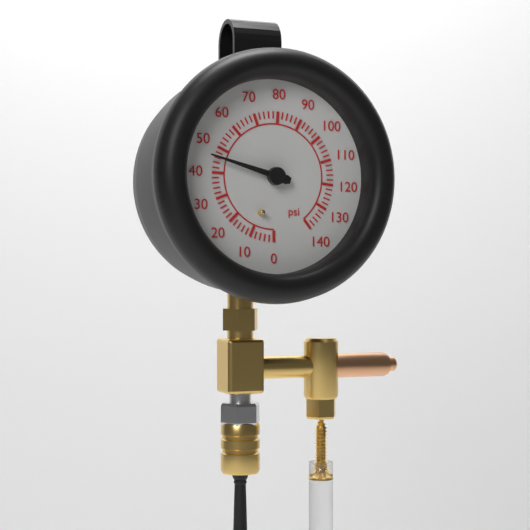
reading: 46 psi
